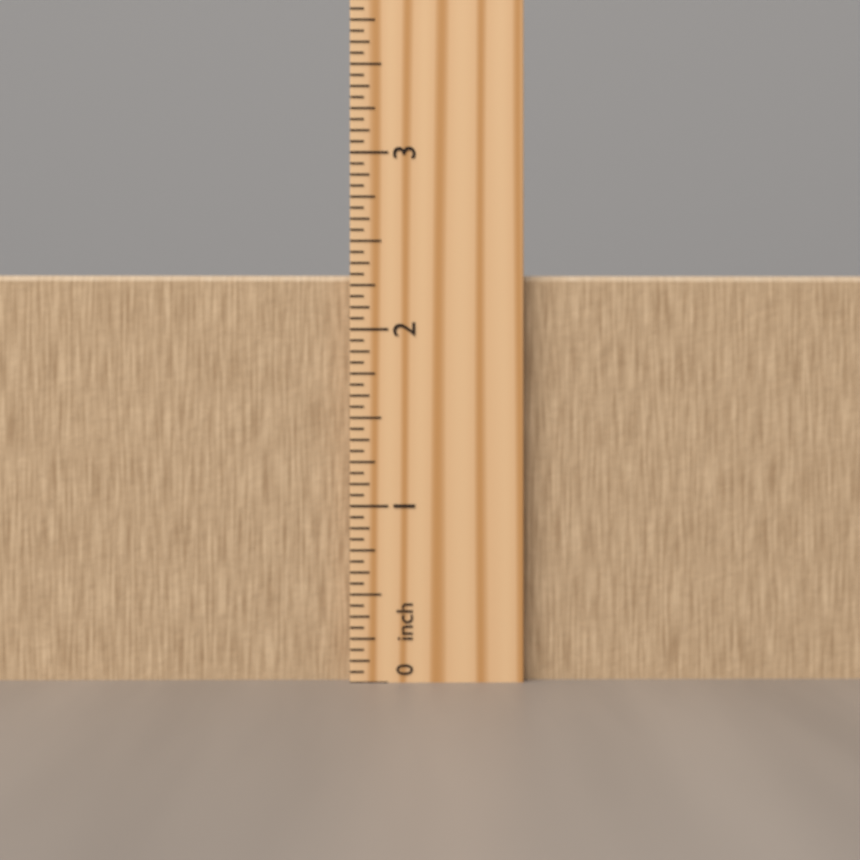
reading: 2.3125 inch
